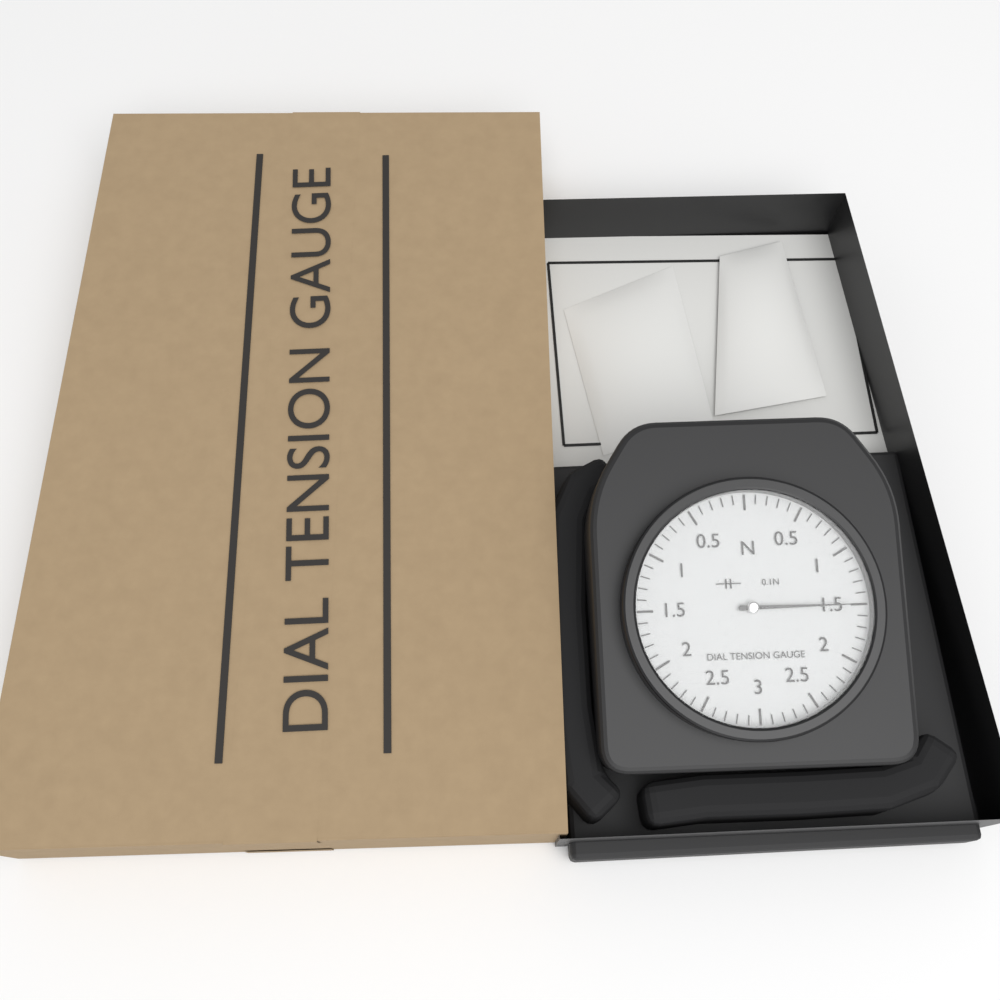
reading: 1.5 N
